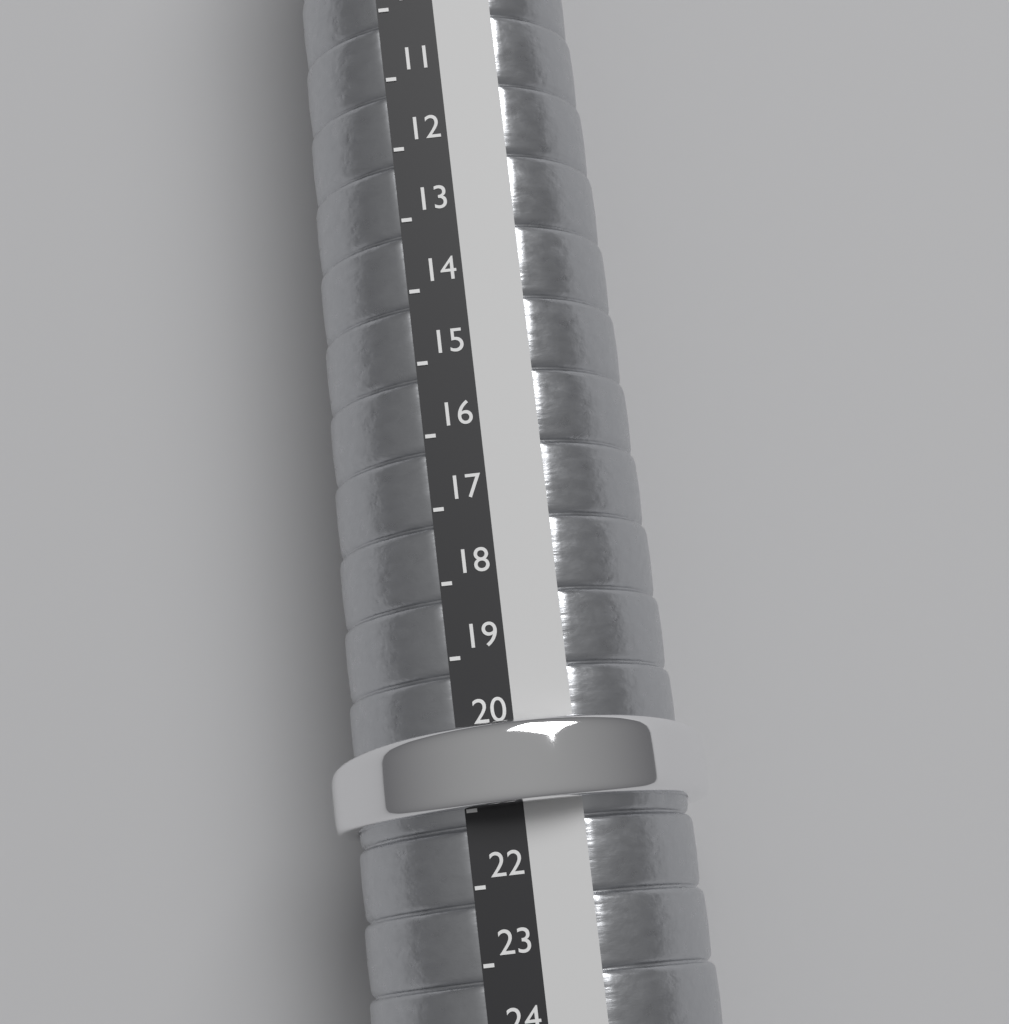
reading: 21 (no unit)
